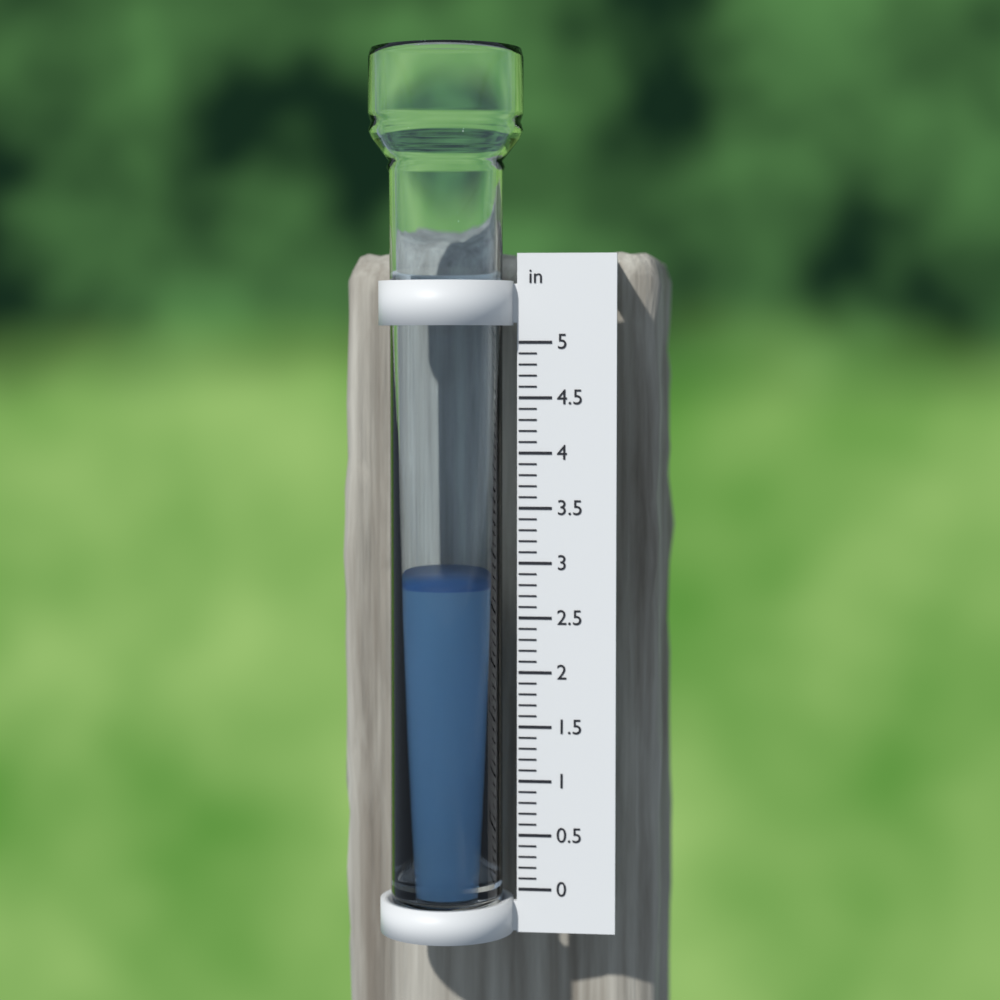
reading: 2.8 in
